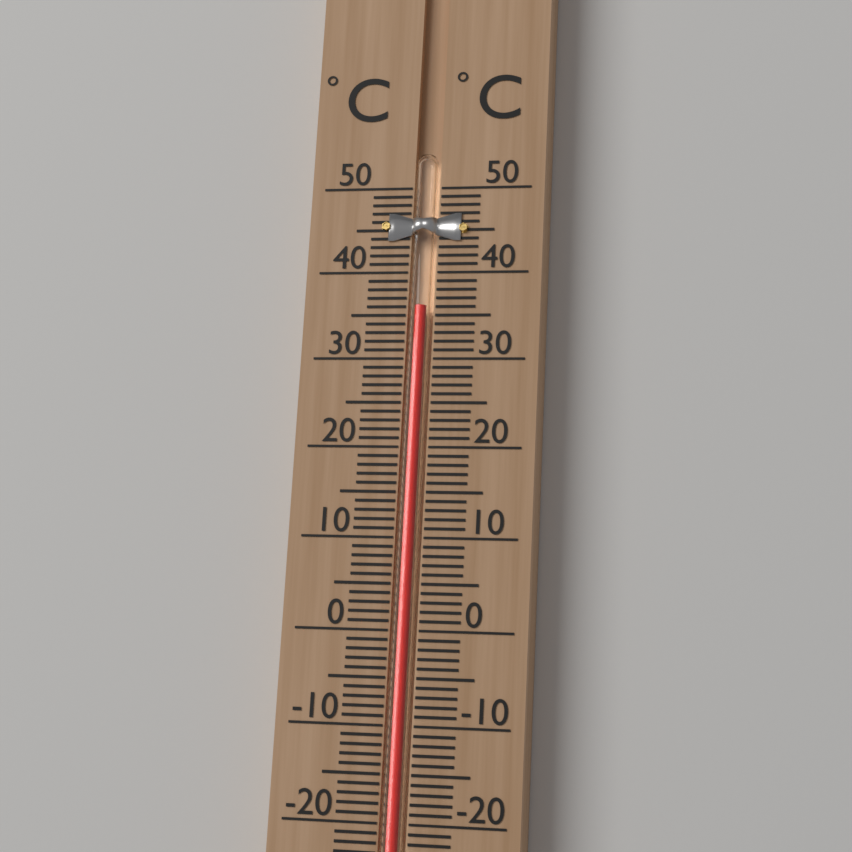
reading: 36 °C
